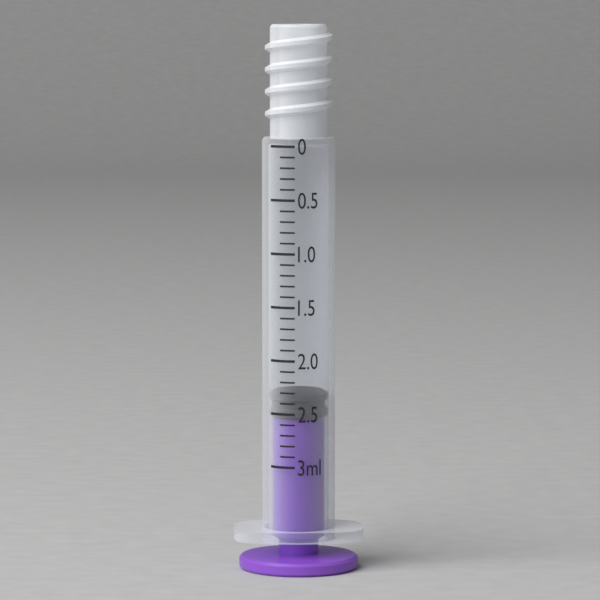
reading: 2.3 ml
